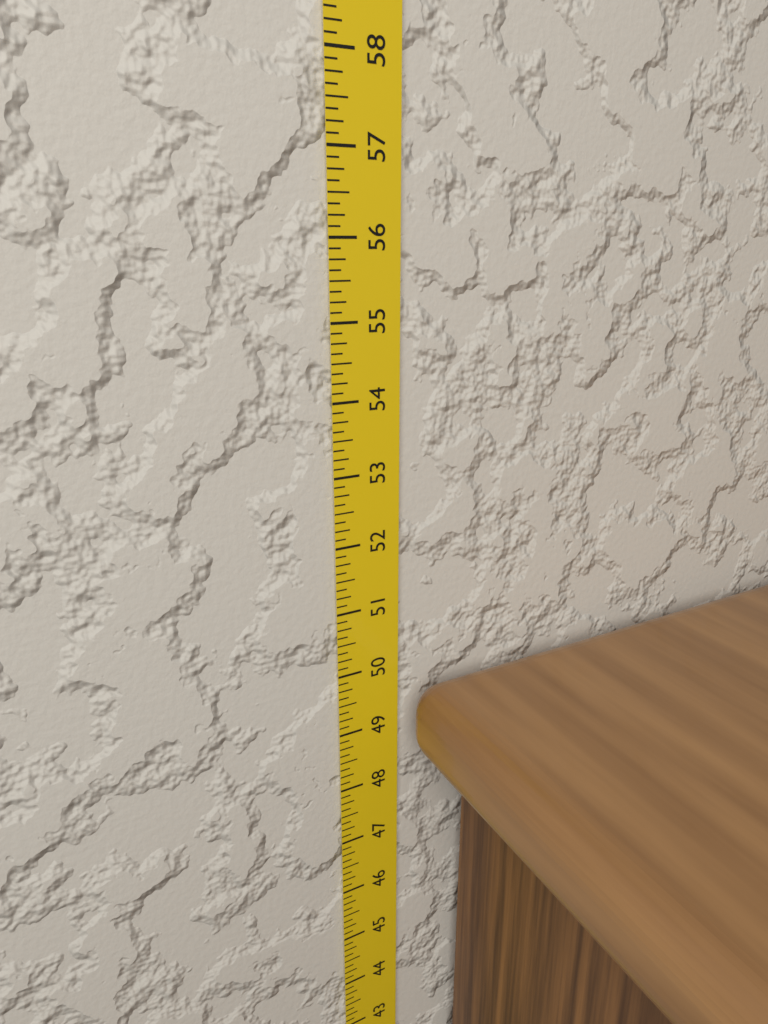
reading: 49.750 in
